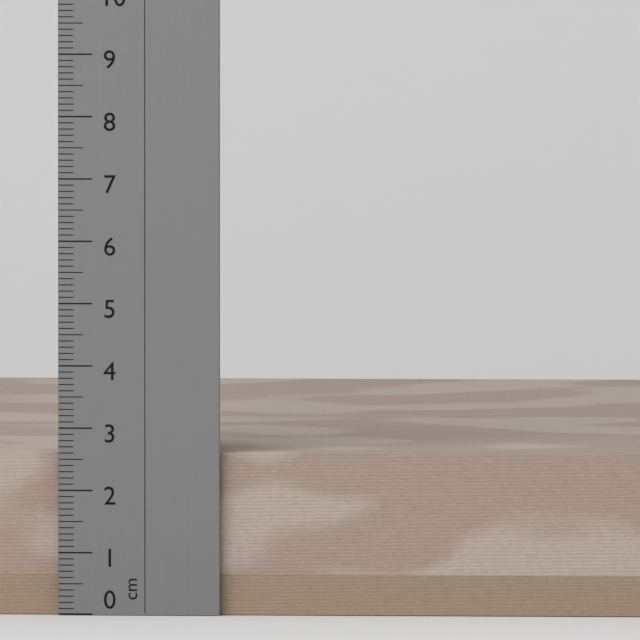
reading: 2.6 cm
